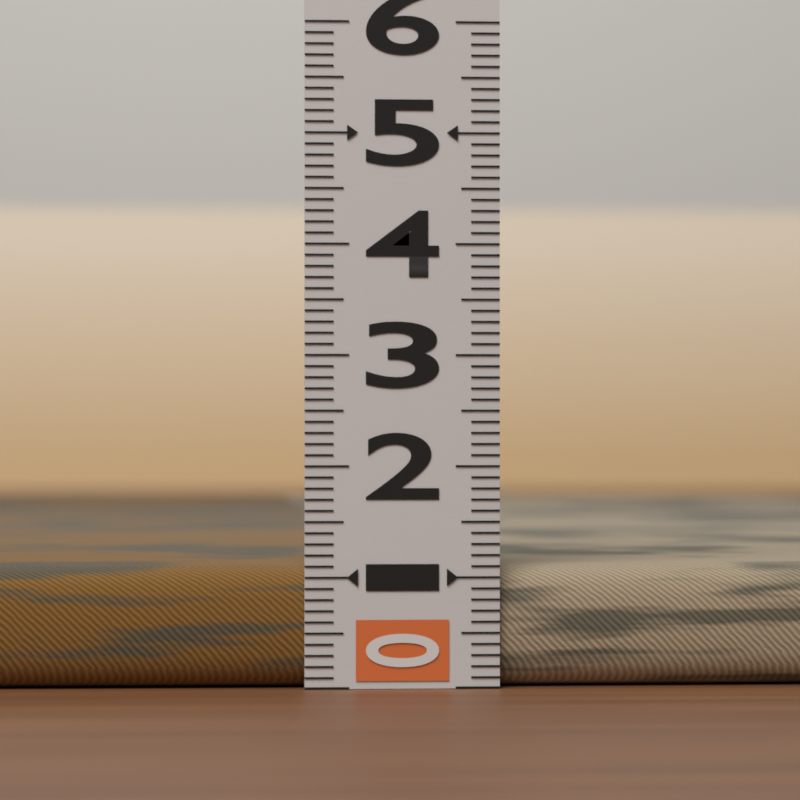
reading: 1.1 (no unit)
